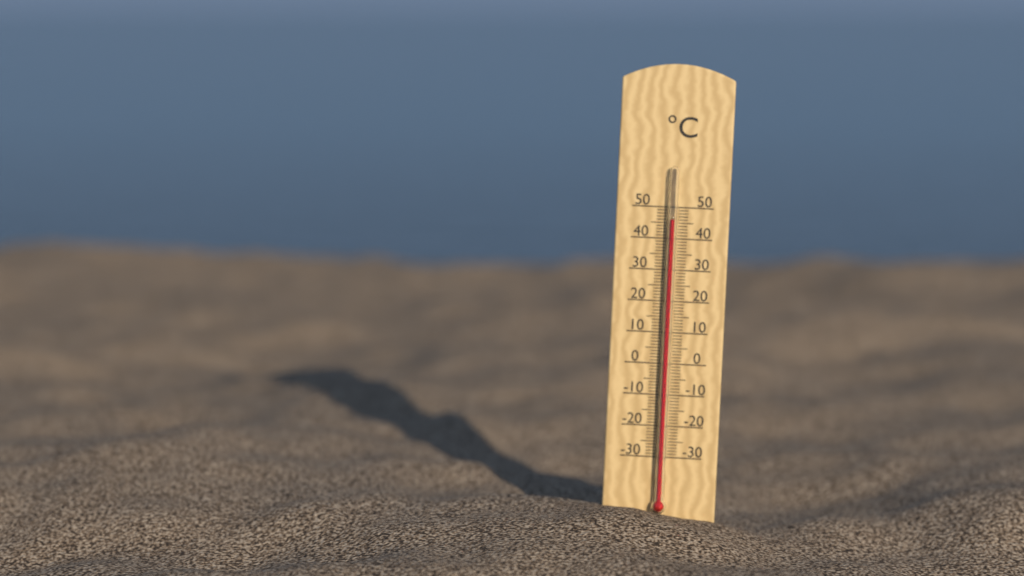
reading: 46 °C
